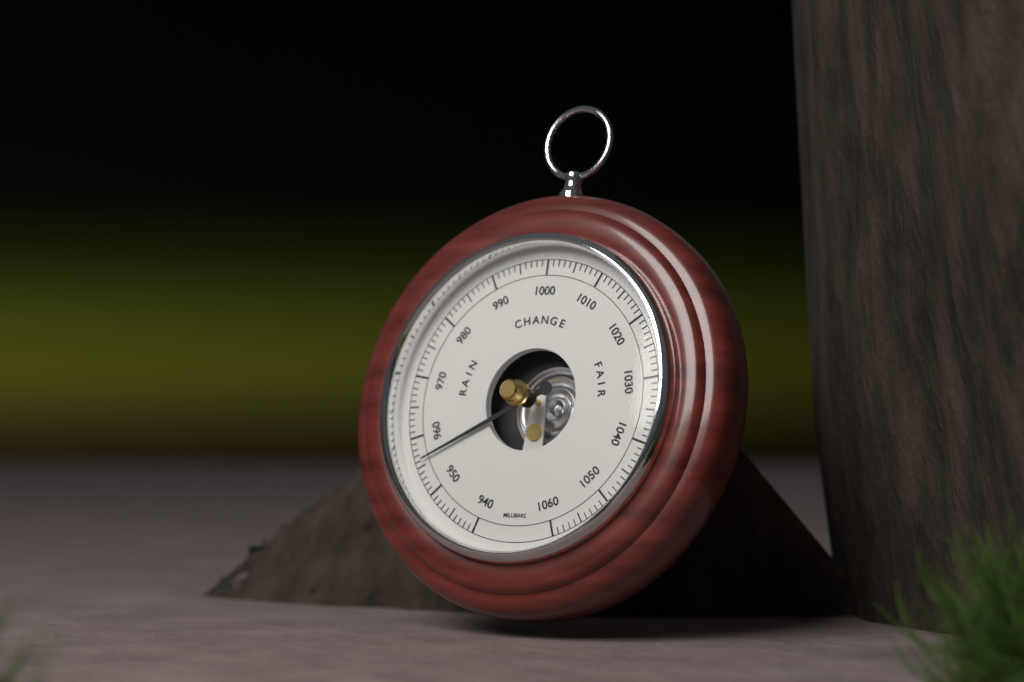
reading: 956 mbar
